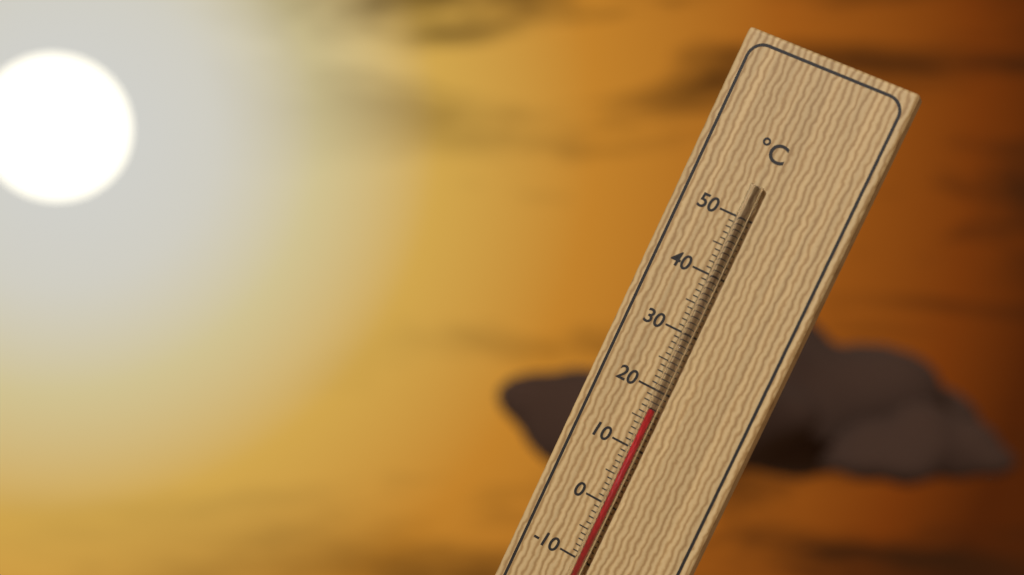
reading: 17 °C
